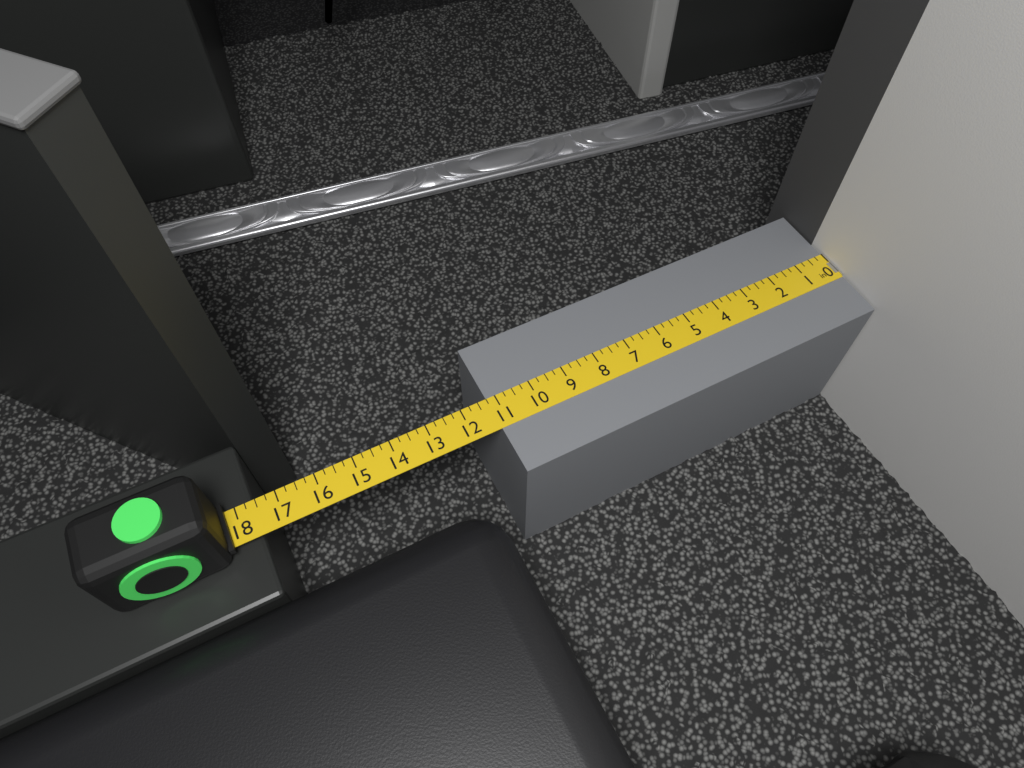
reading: 11.25 in
